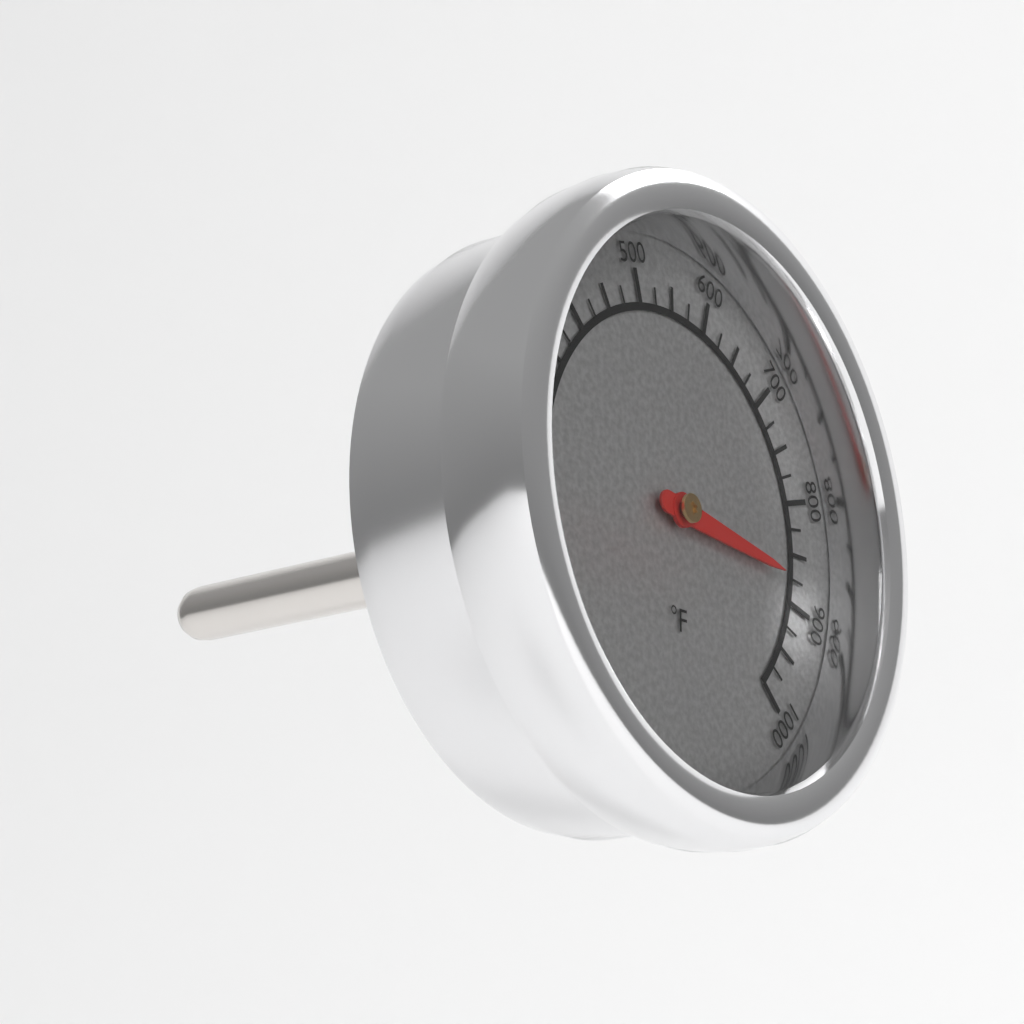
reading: 875 °F
